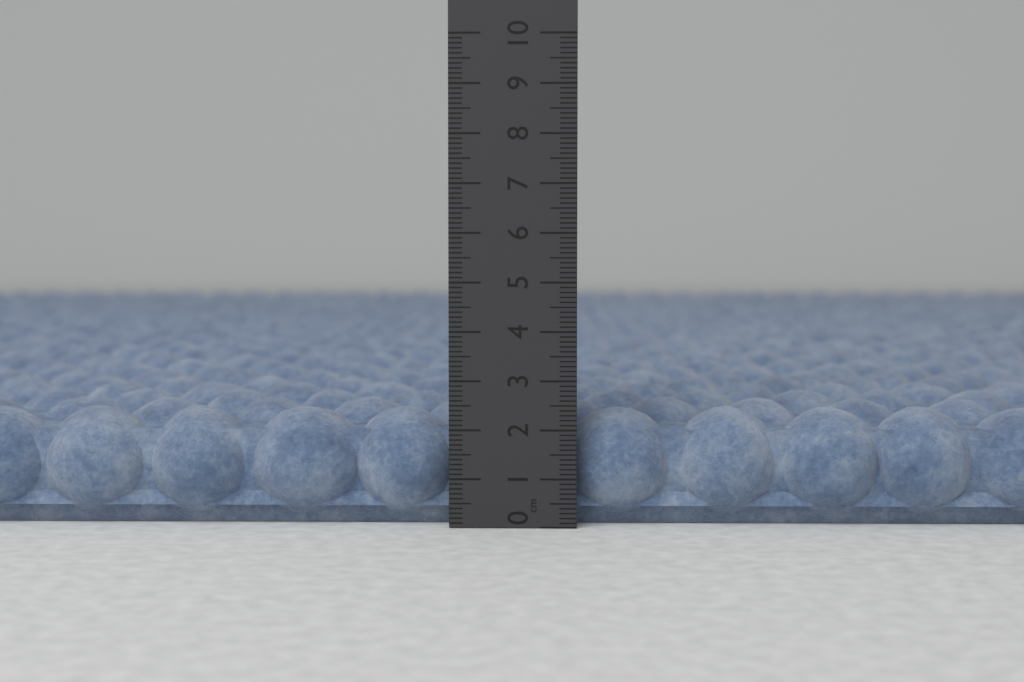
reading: 2.4 cm
